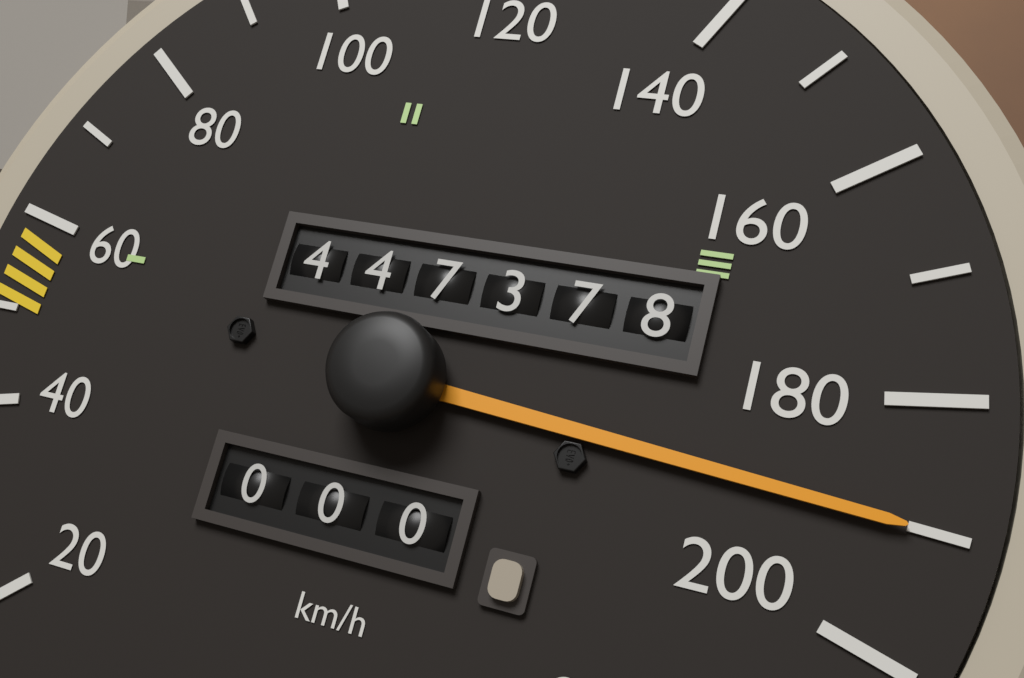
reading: 190 km/h
